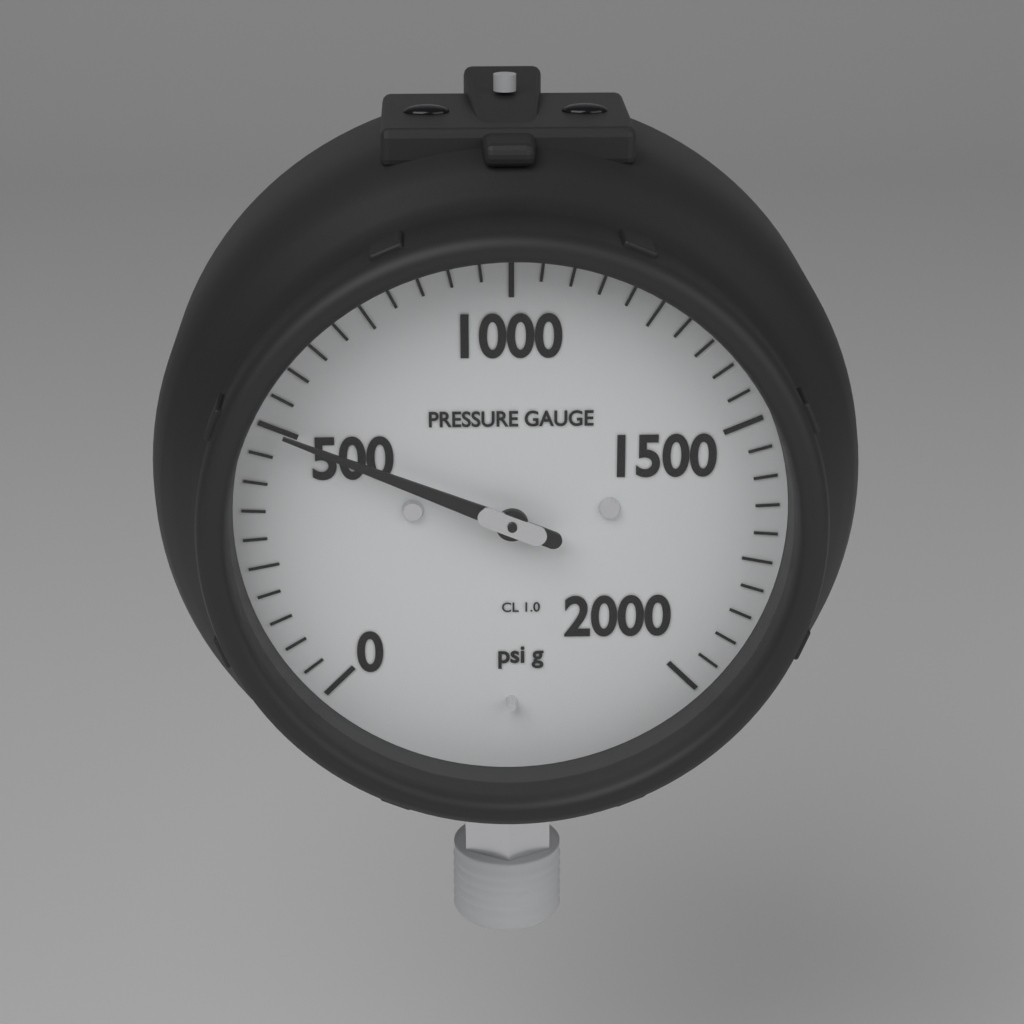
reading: 500 psi
